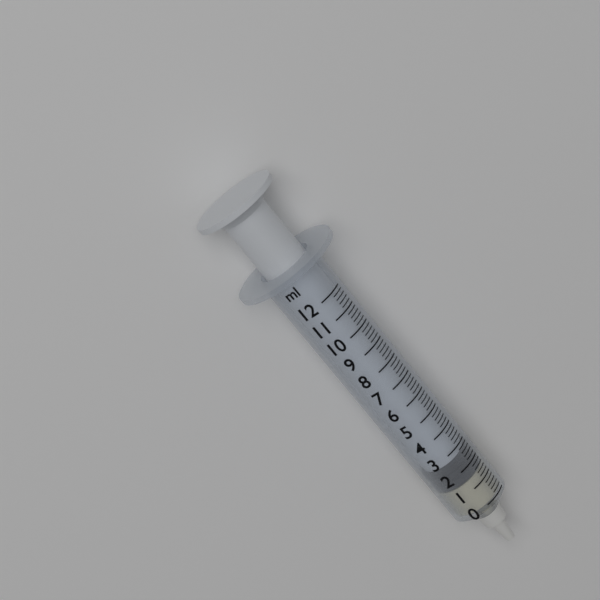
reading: 1.4 ml
